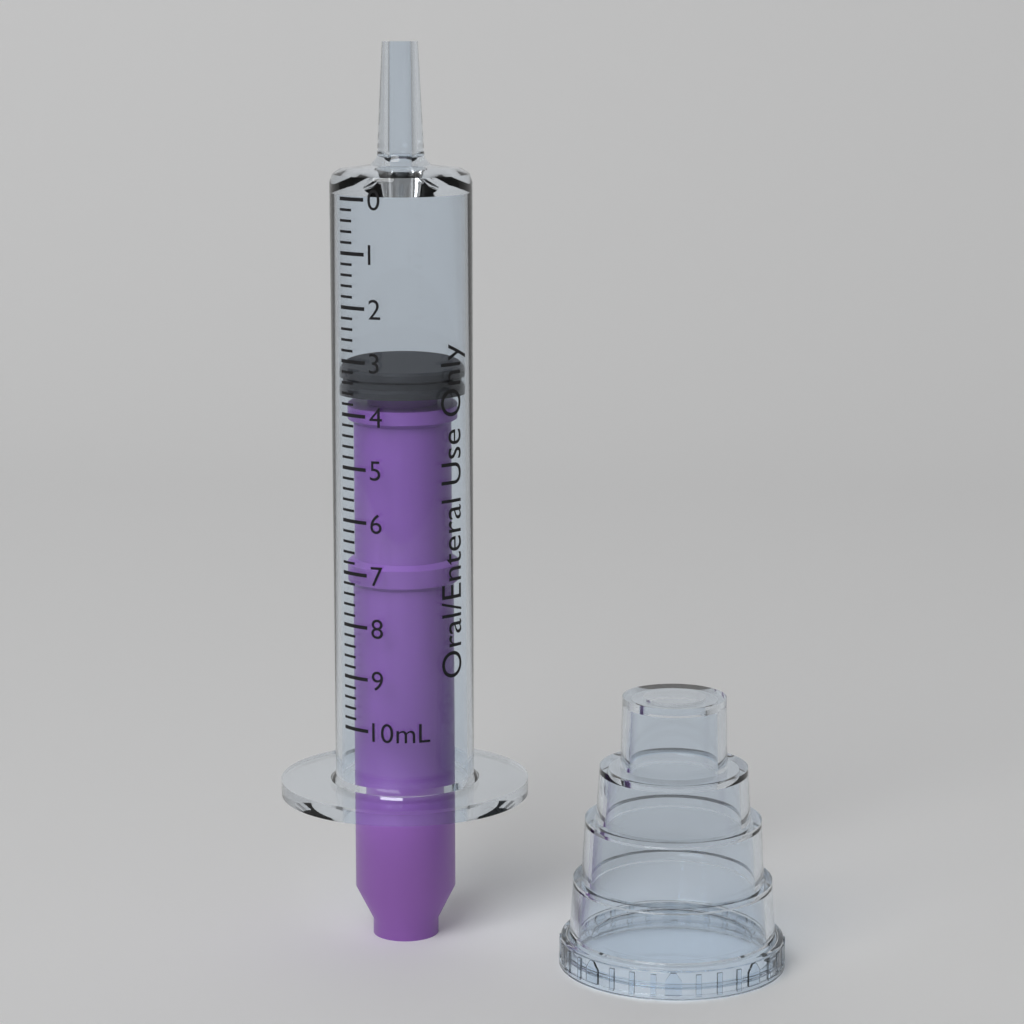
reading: 3.2 mL
